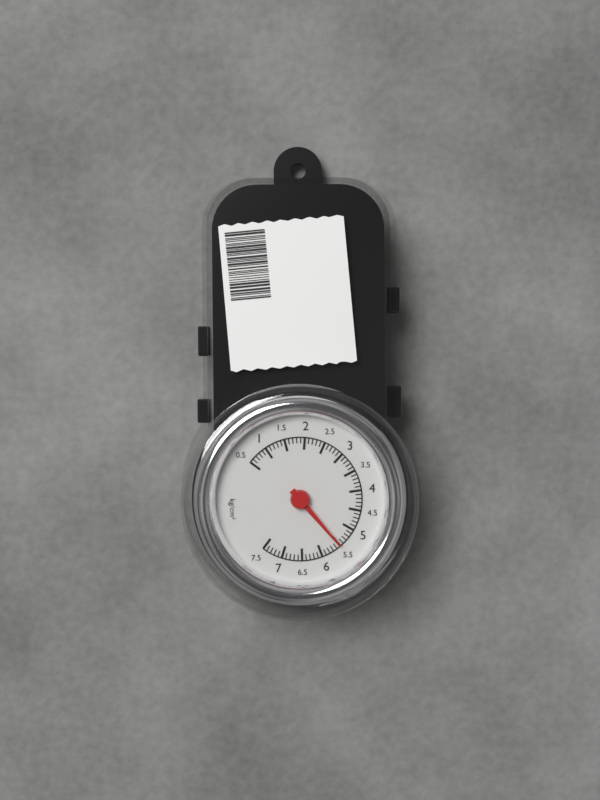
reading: 5.5 kg/cm²
